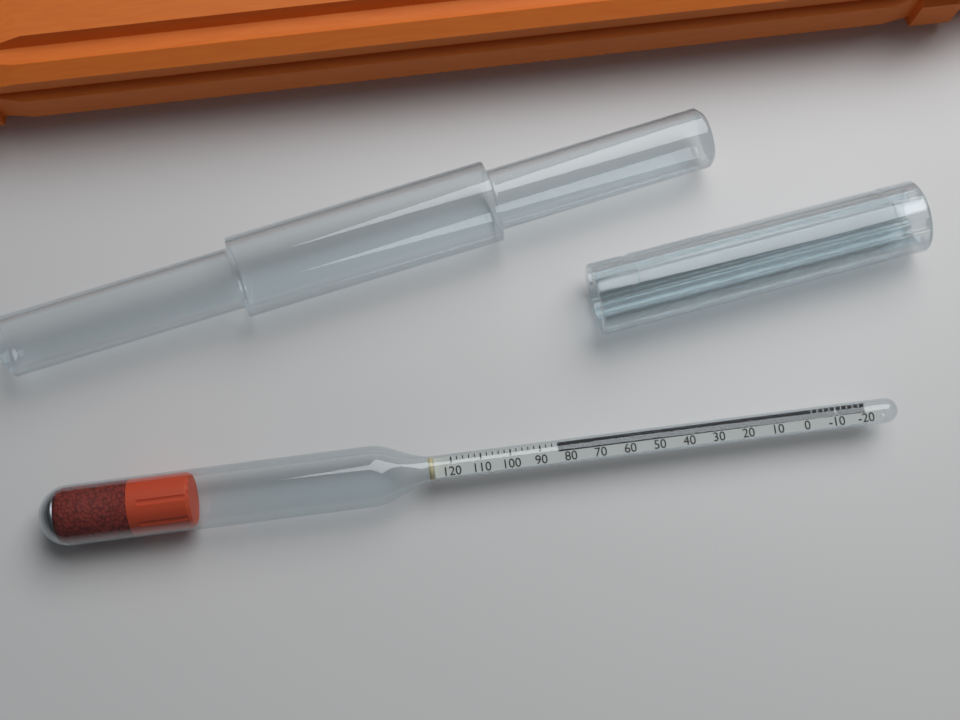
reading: 84 (no unit)
